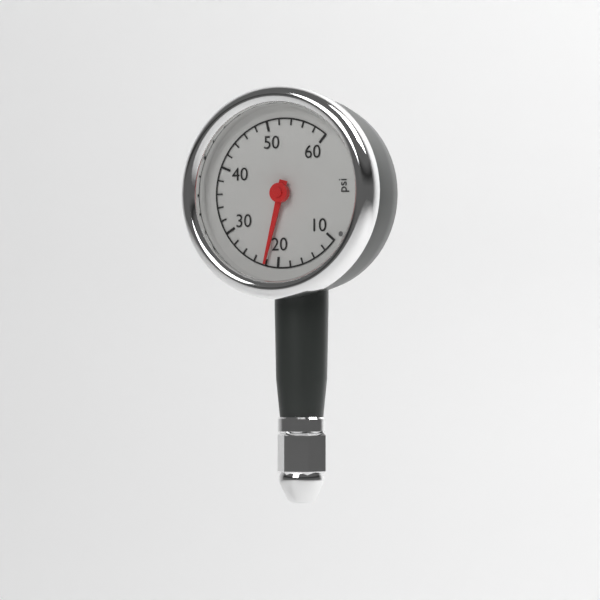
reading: 22 psi
